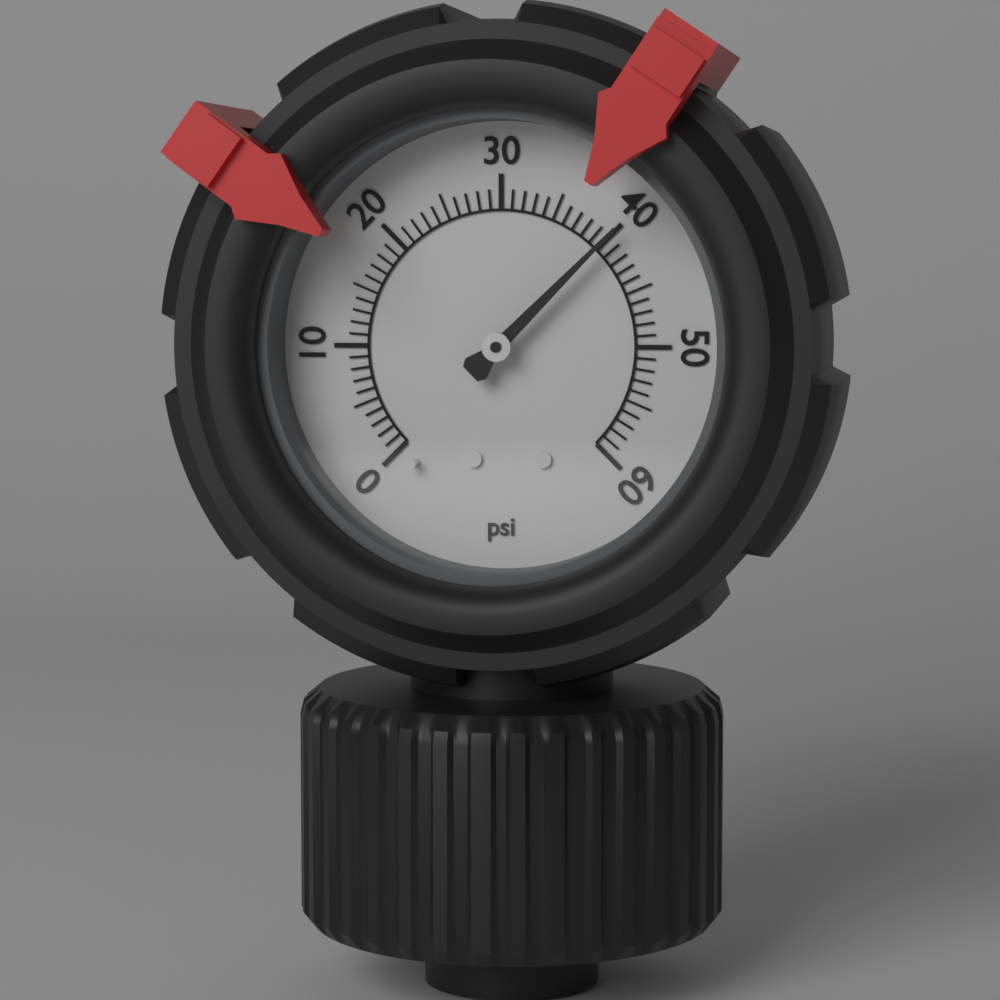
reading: 40 psi
